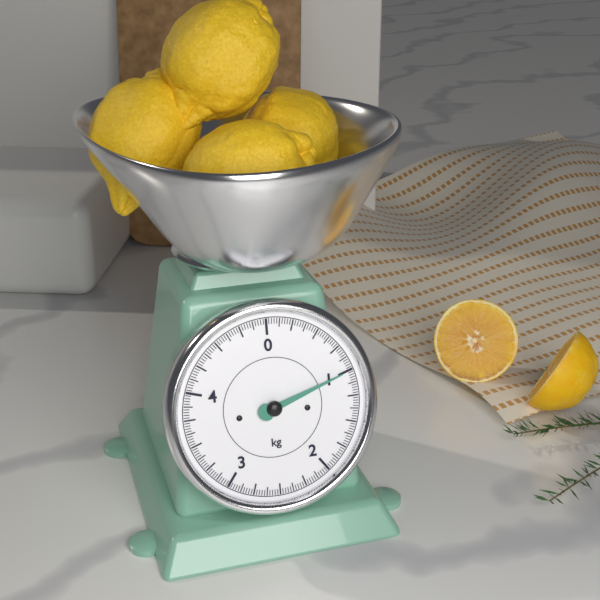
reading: 1.000 kg
